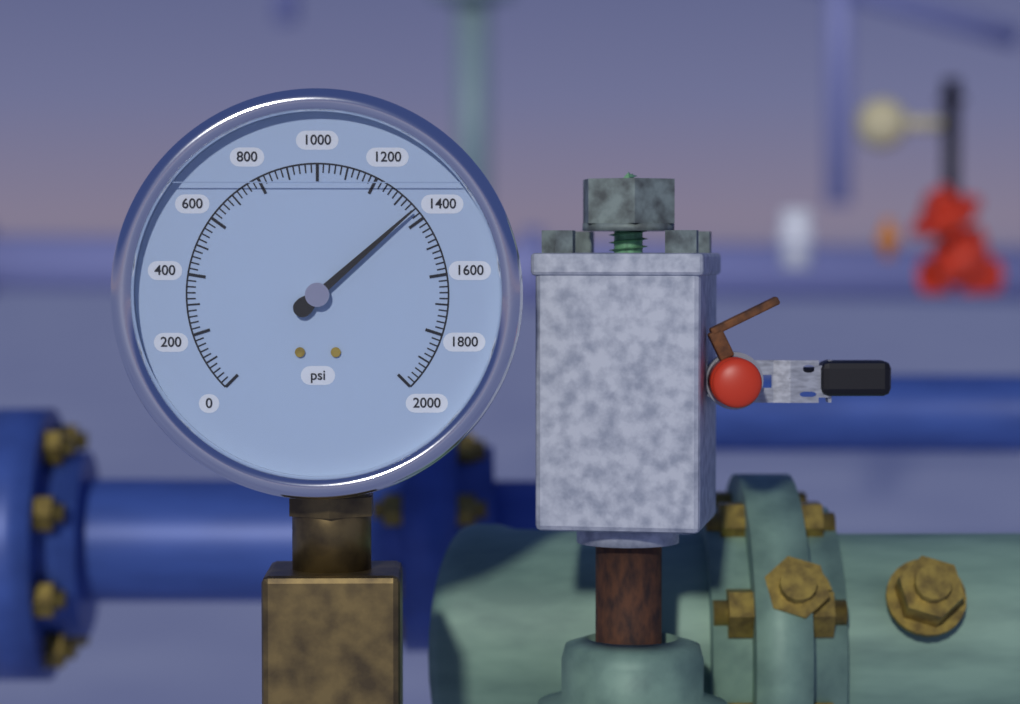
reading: 1360 psi
